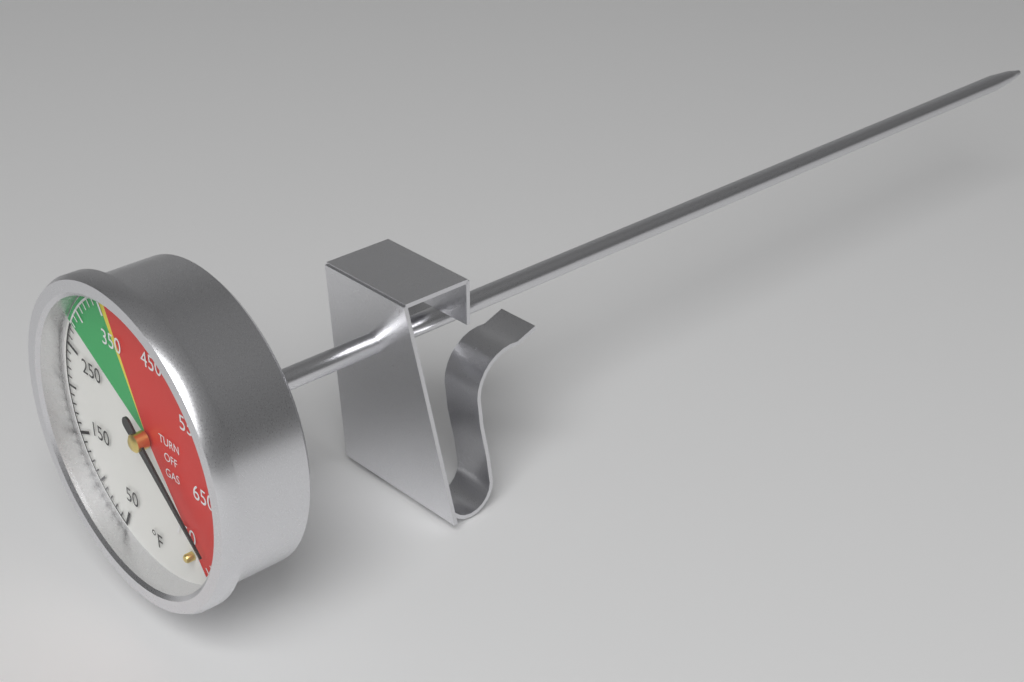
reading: 720 °F
